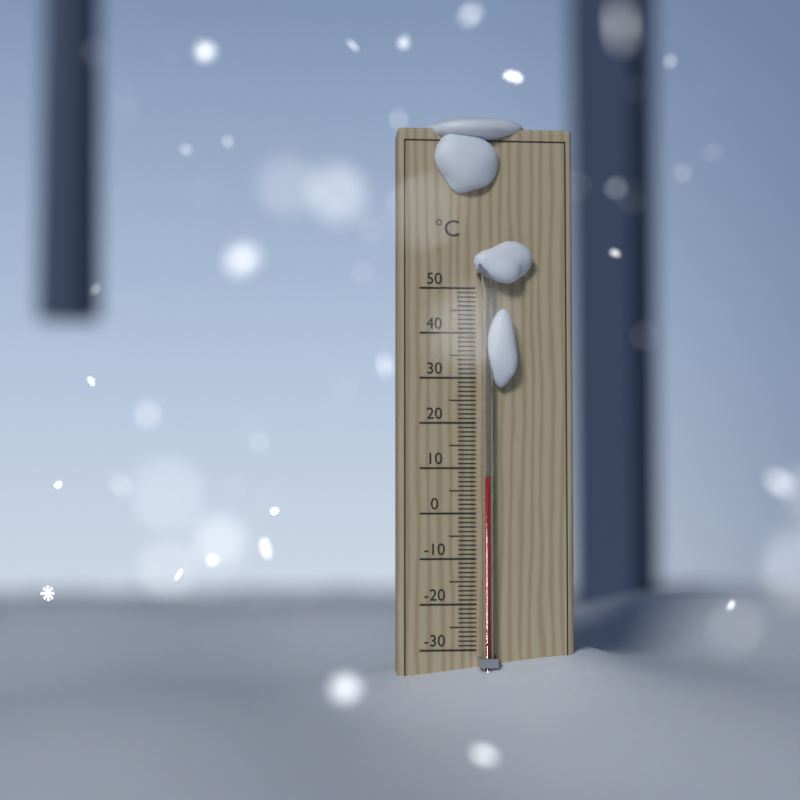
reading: 8 °C
